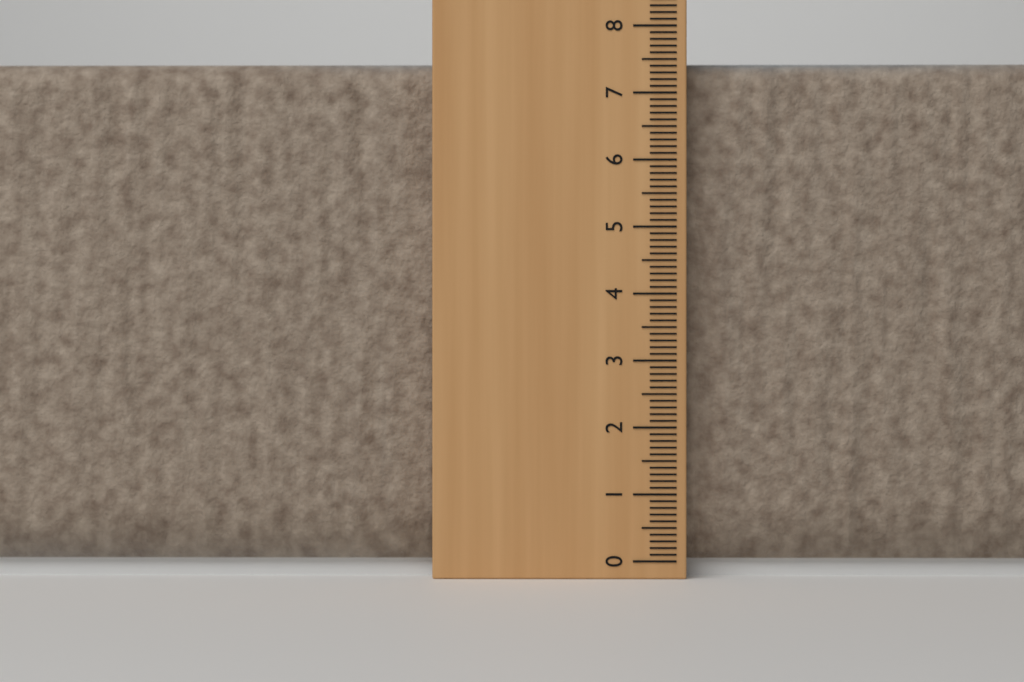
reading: 7.5 cm
